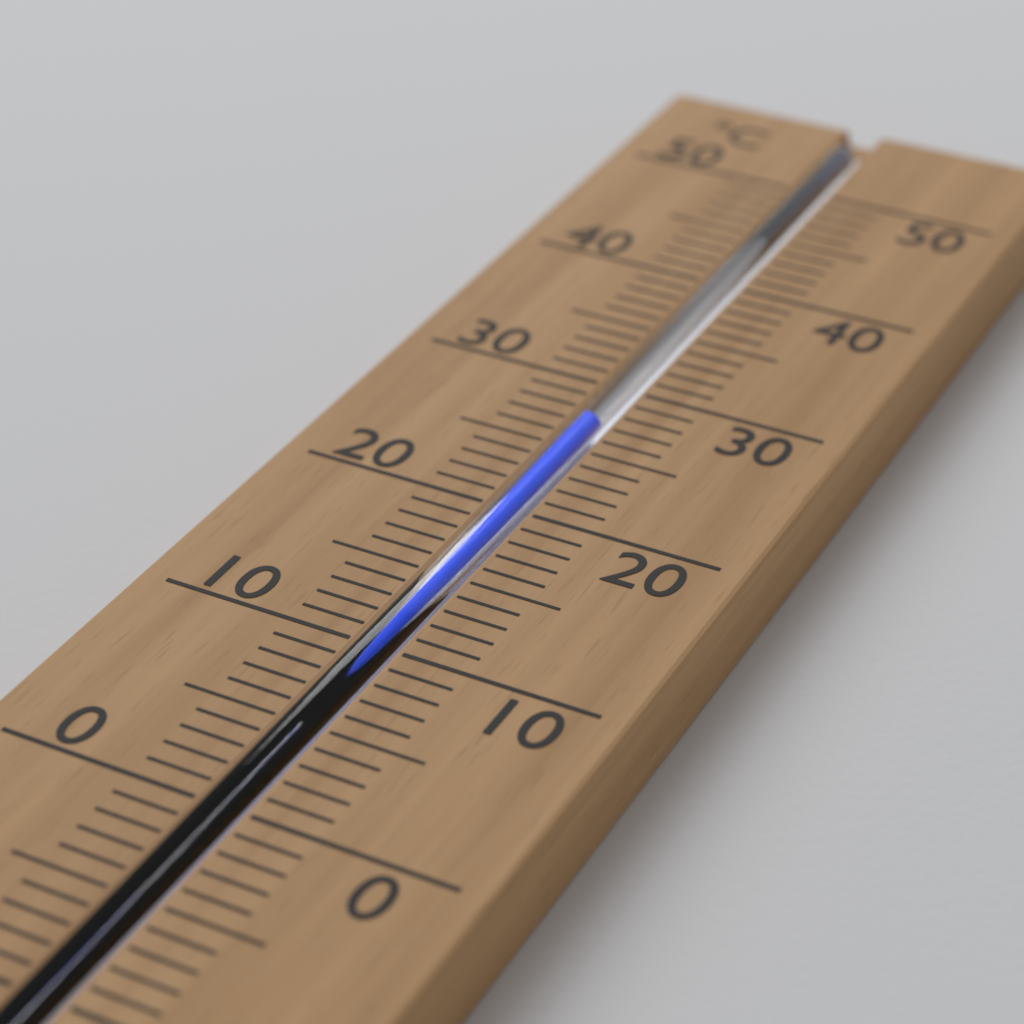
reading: 27 °C
